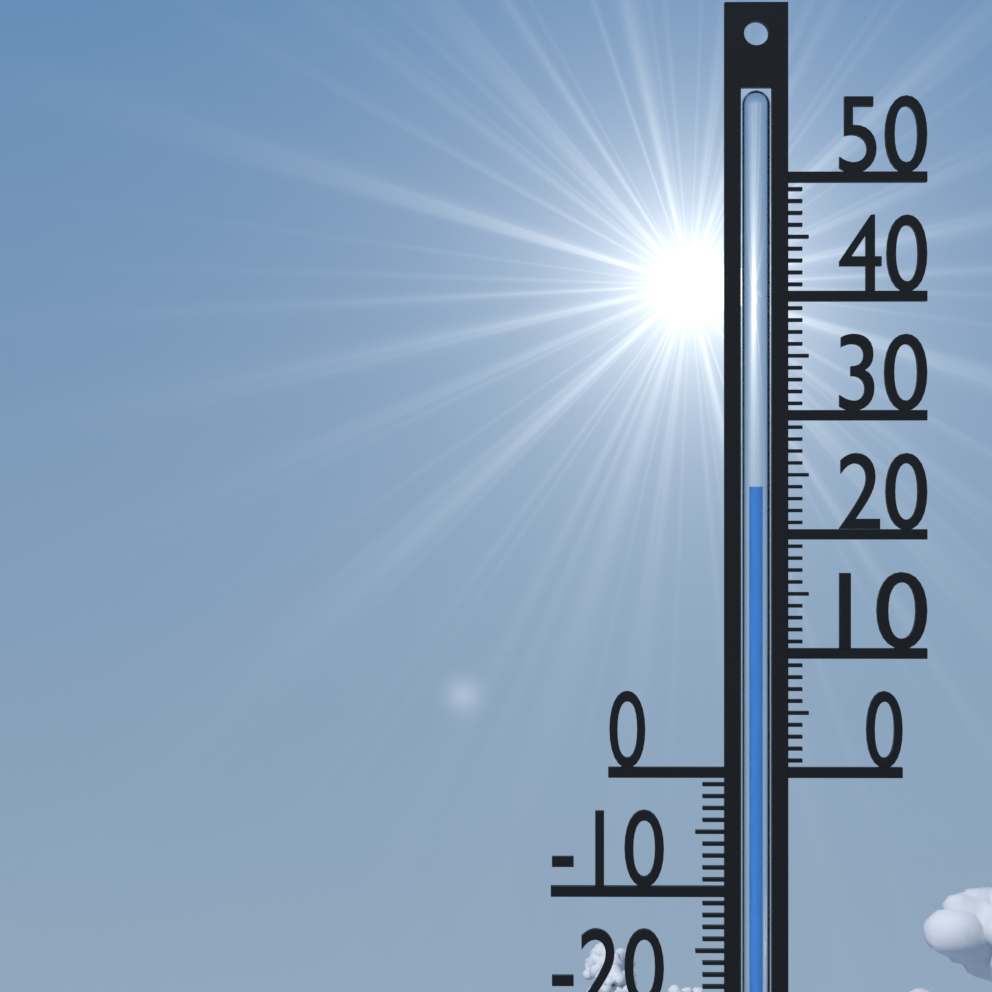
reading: 24 °C
